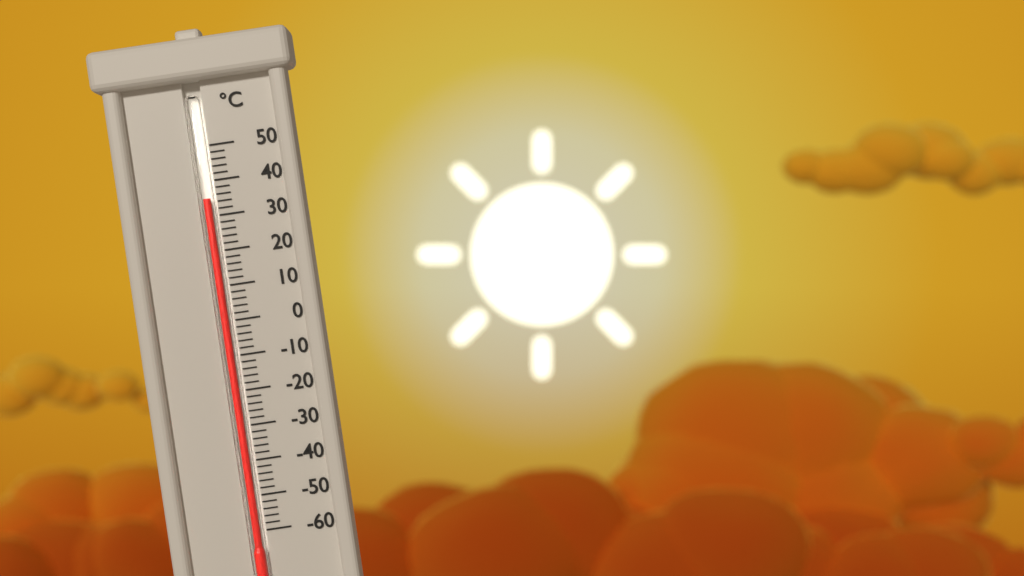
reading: 35 °C
